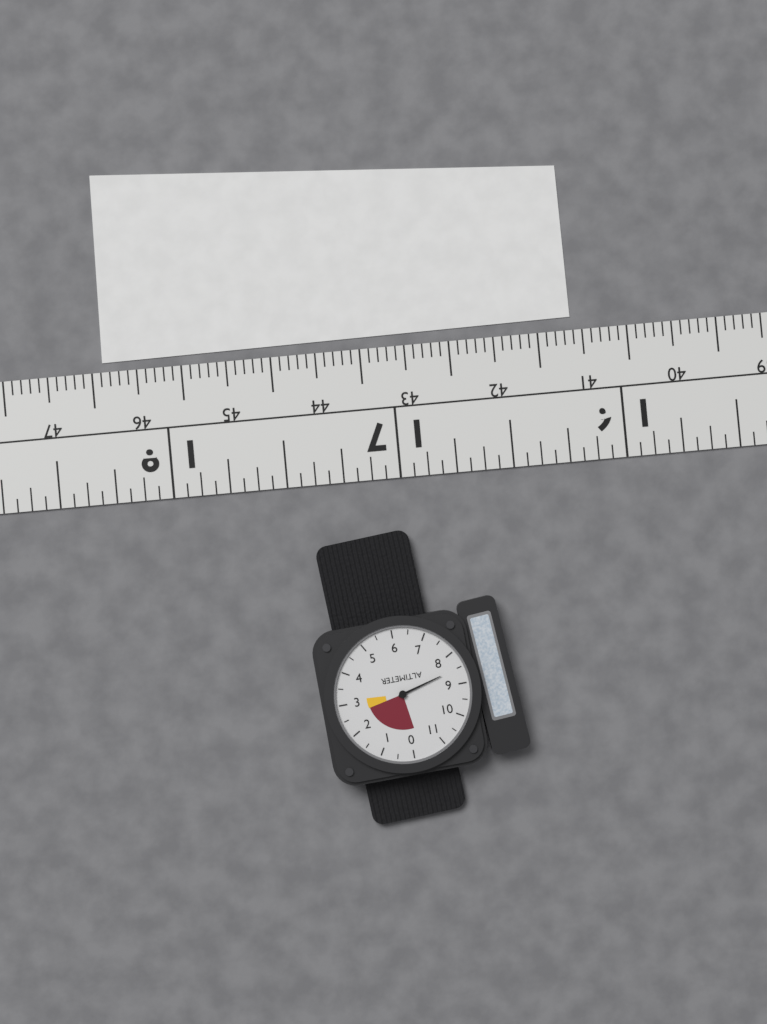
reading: 8.5 (no unit)
